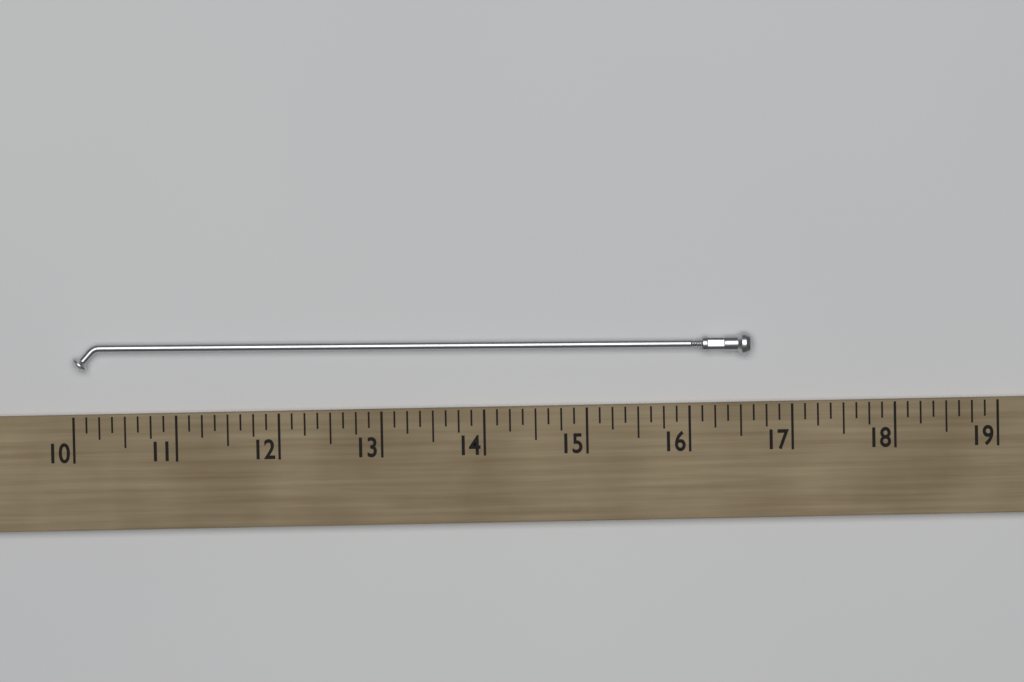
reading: 16.625 (no unit)
